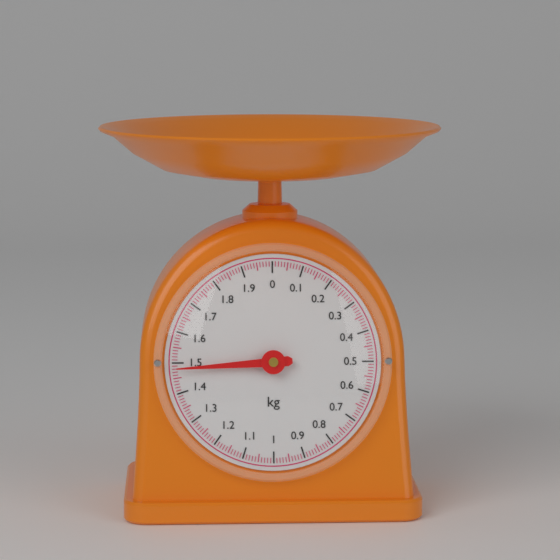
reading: 1.48 kg
